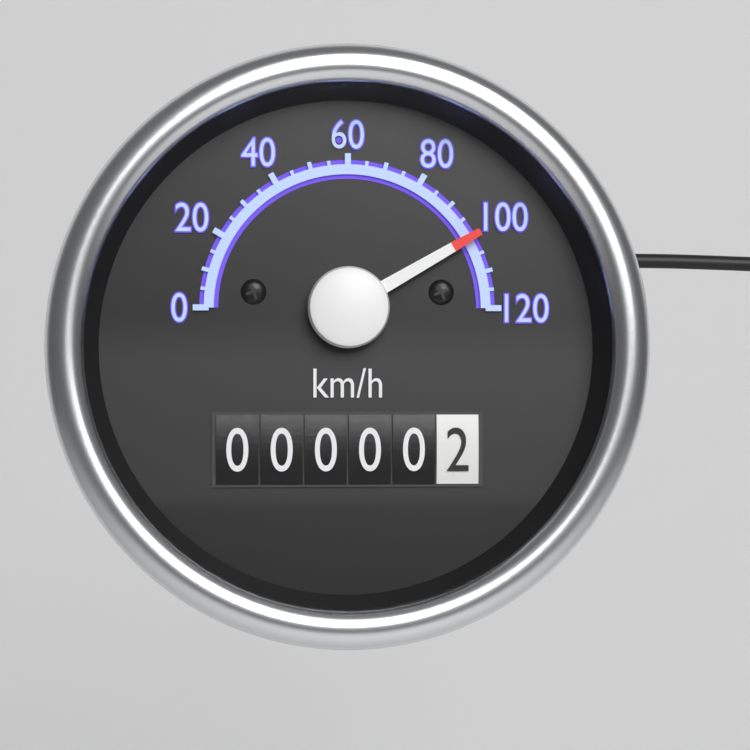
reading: 100 km/h
